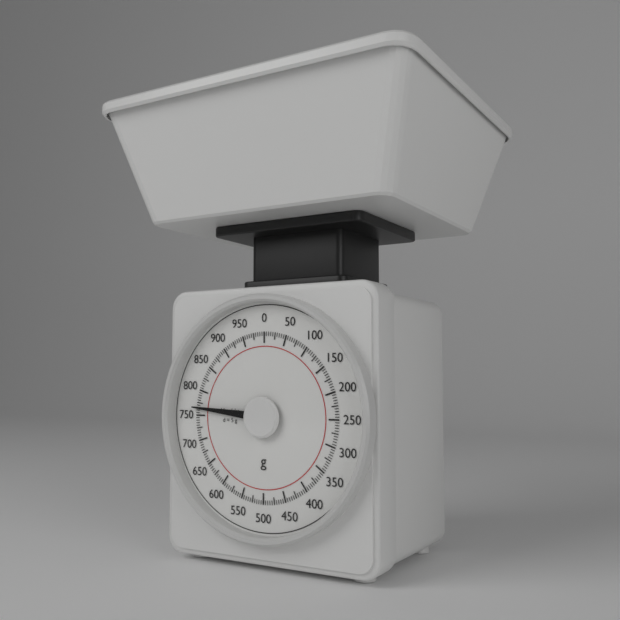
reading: 765 g
